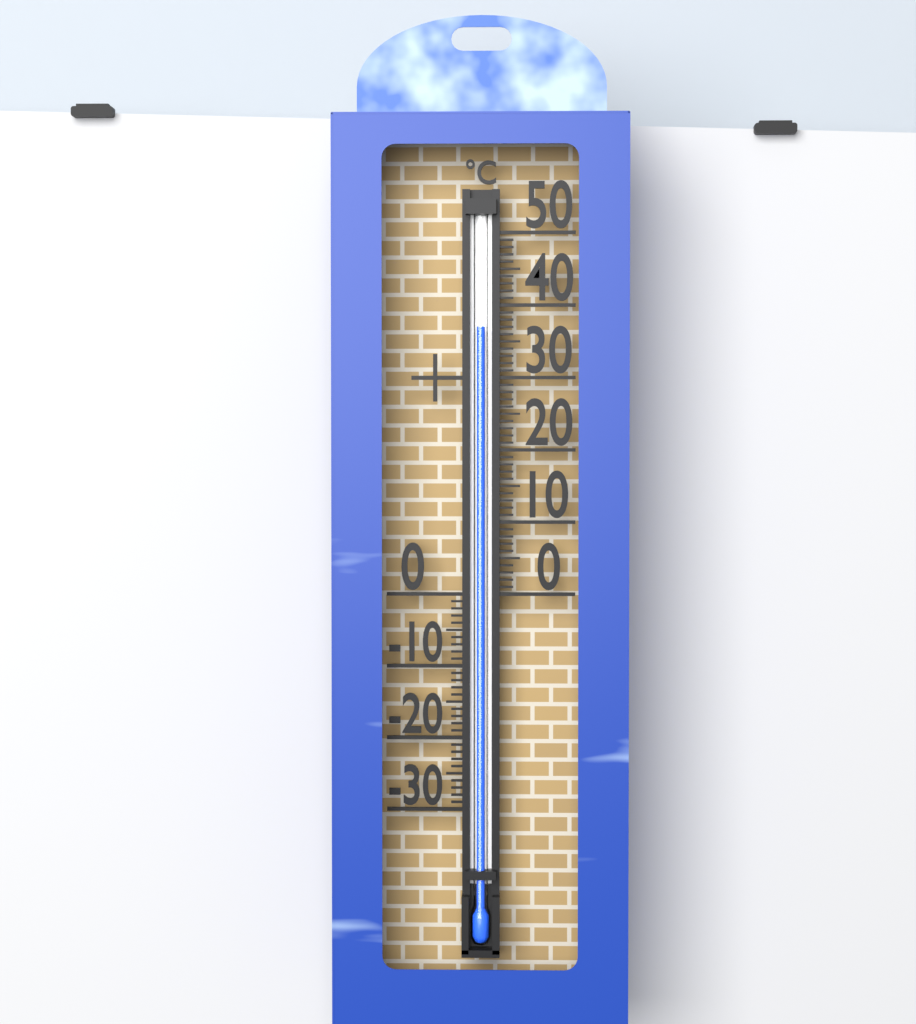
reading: 37 °C
